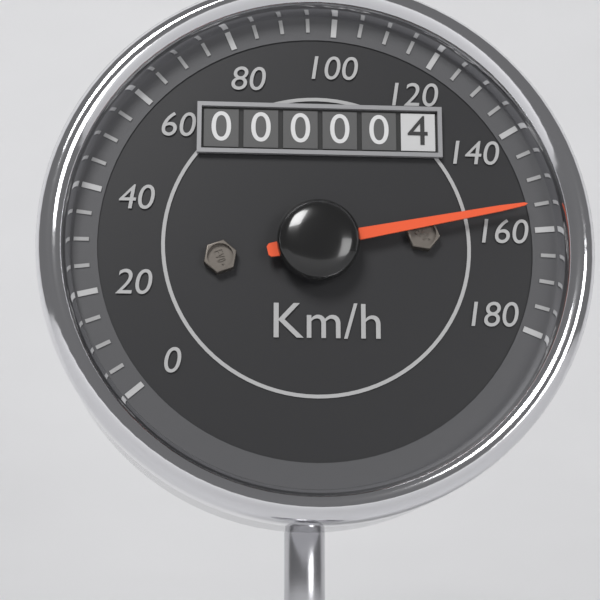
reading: 155 km/h
